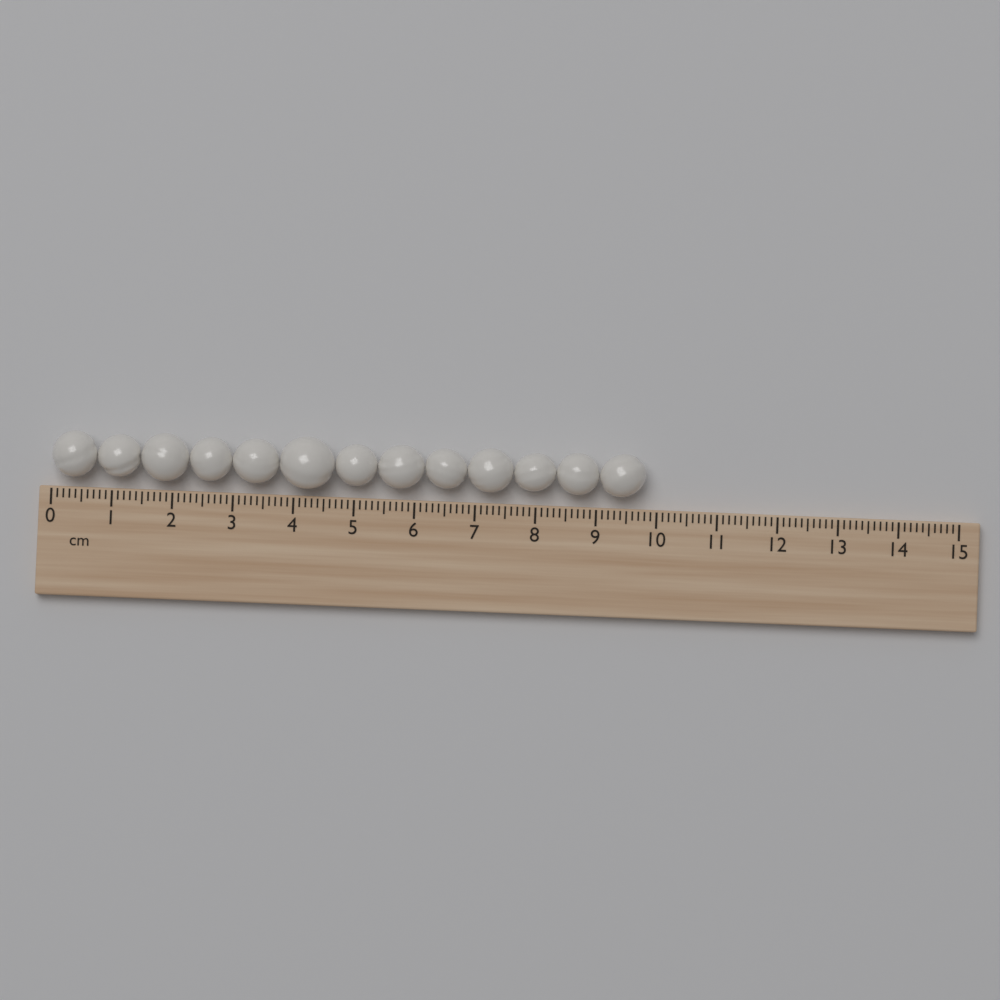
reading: 9.8 cm
